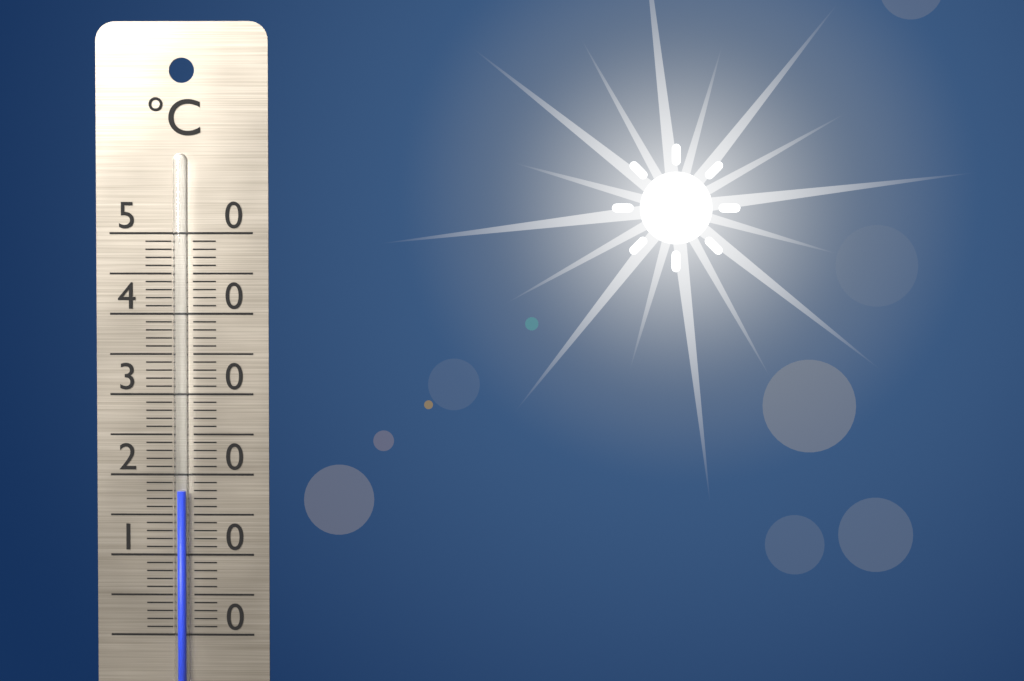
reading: 18 °C
